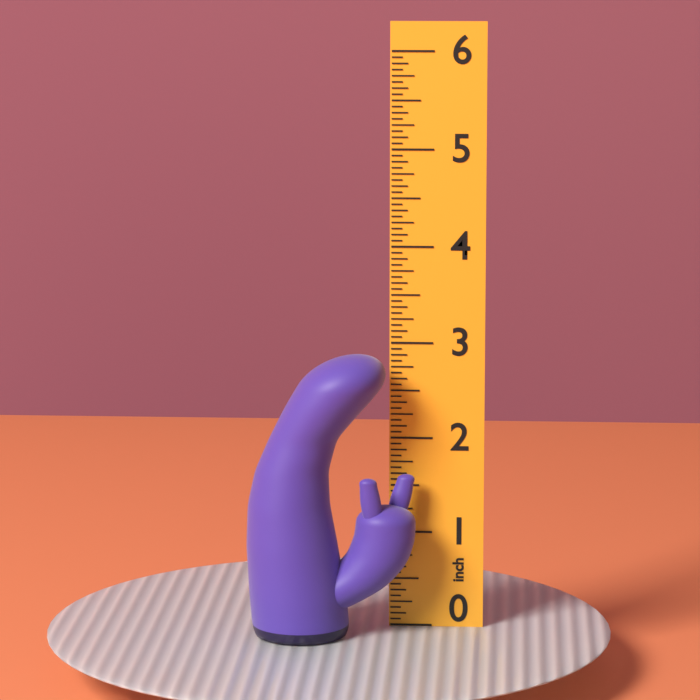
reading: 2.9375 inch
